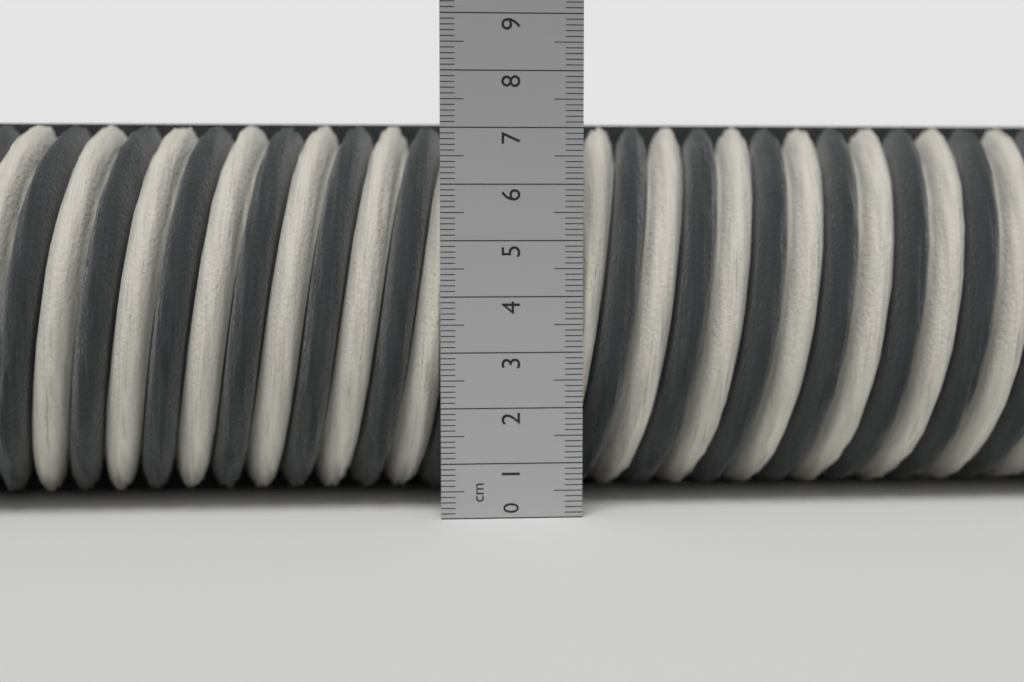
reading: 7.2 cm
